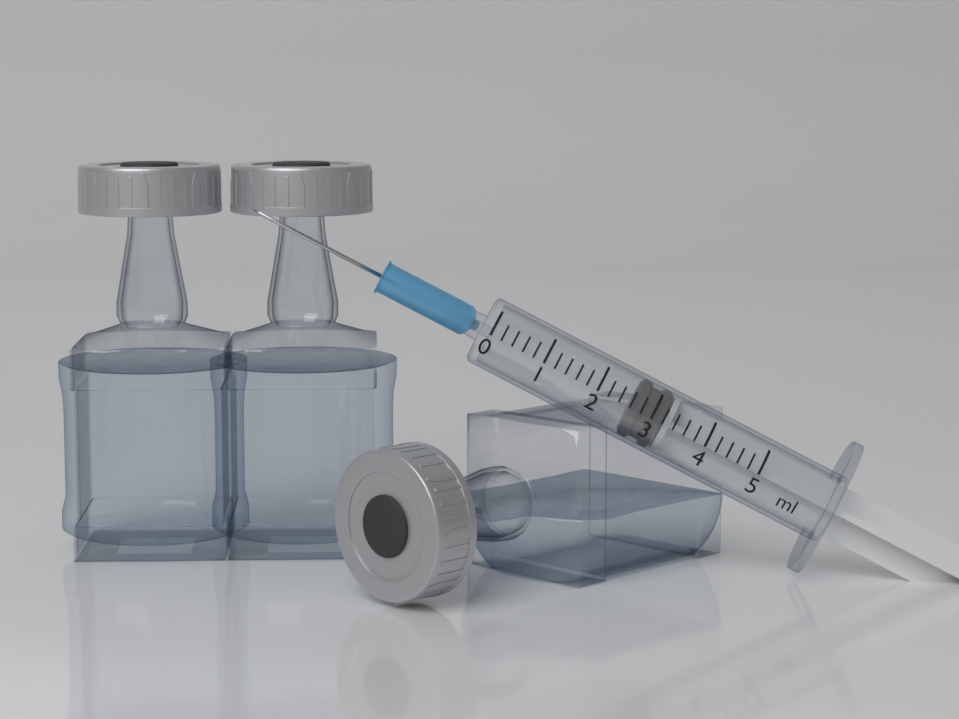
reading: 2.6 ml
